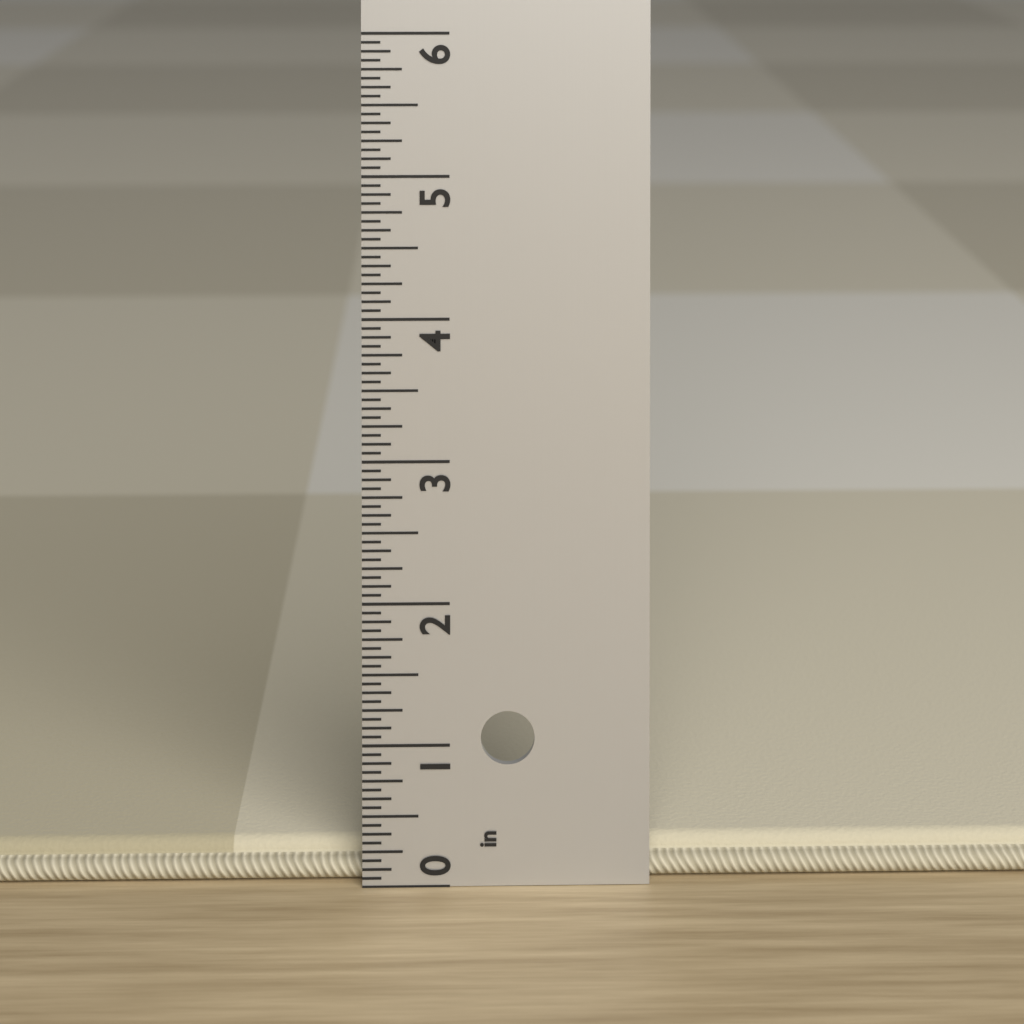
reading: 0.2500 in
